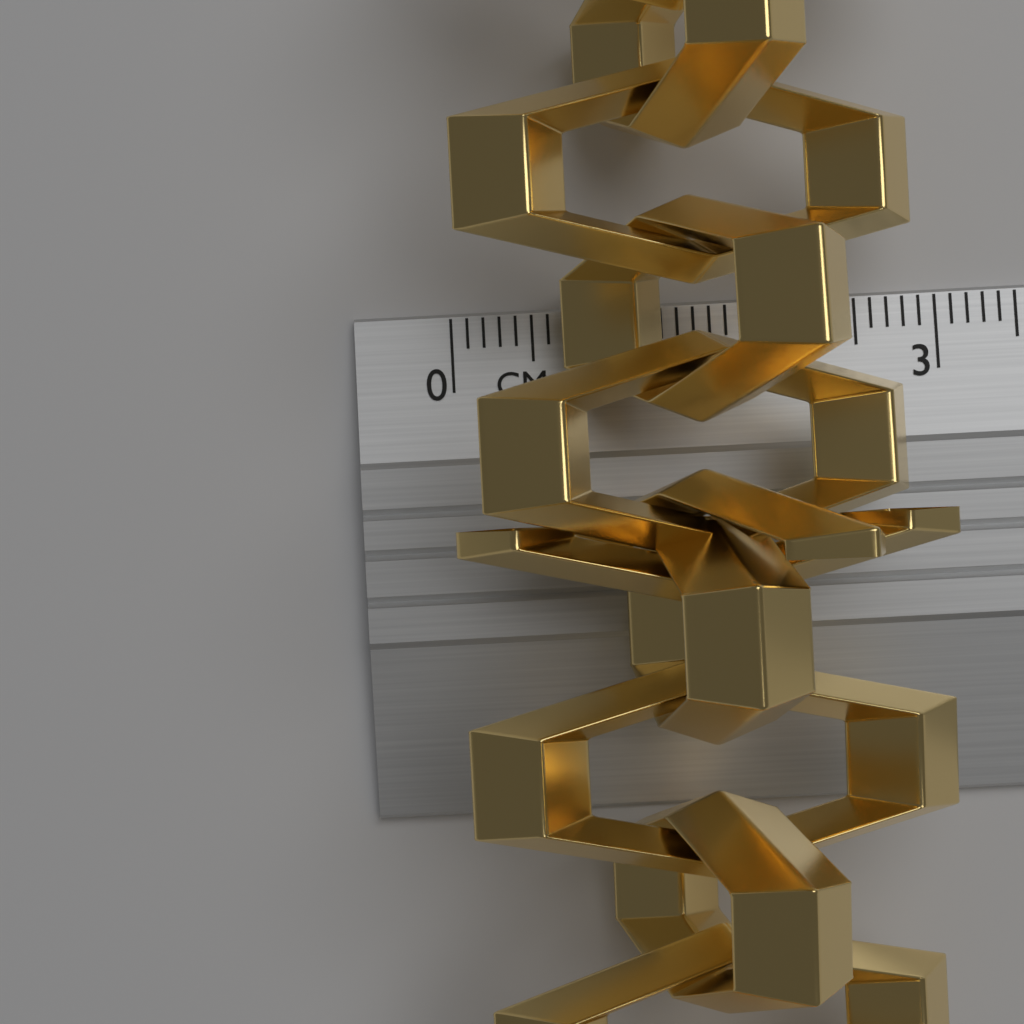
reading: 2.8 cm
